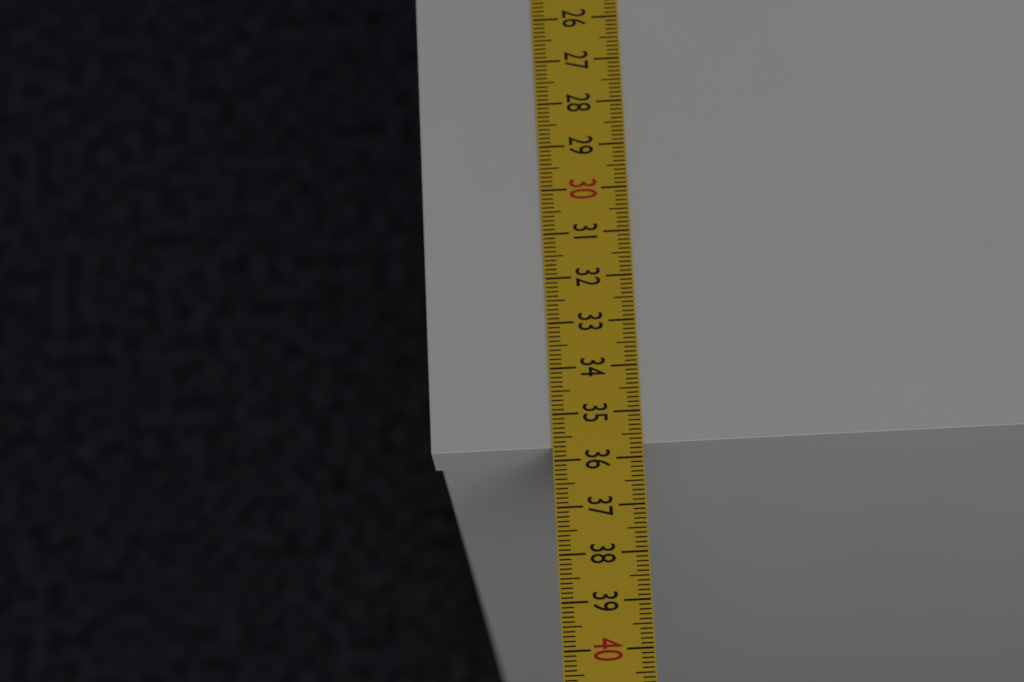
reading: 35.7 cm
